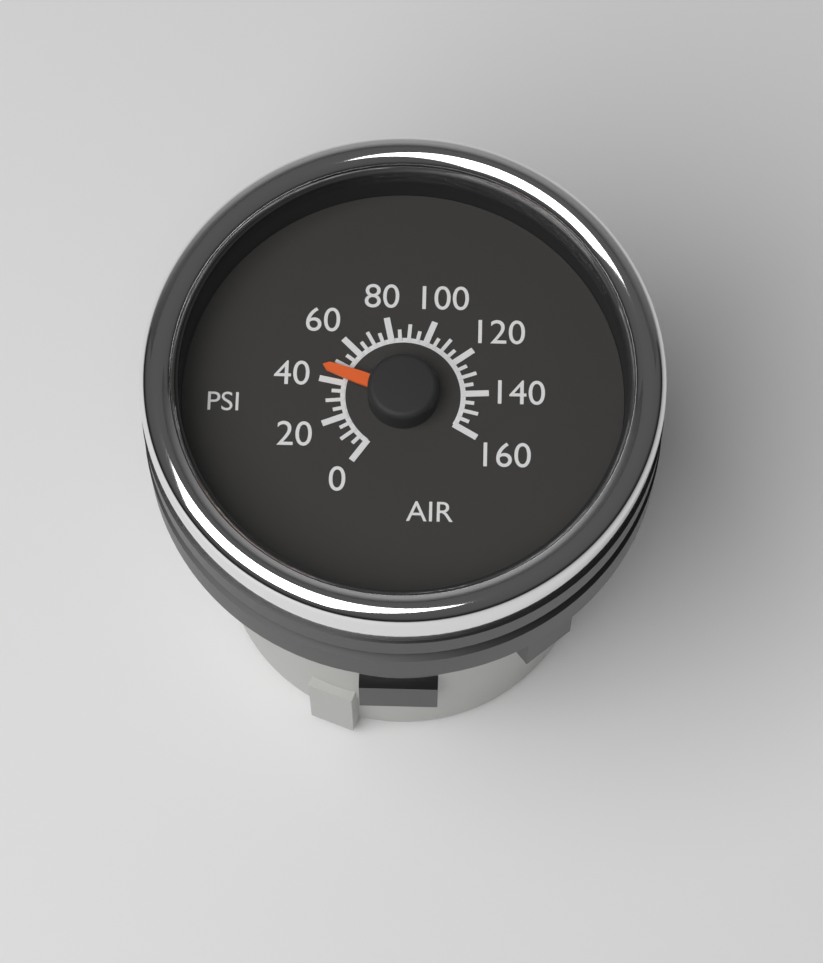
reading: 45 psi
